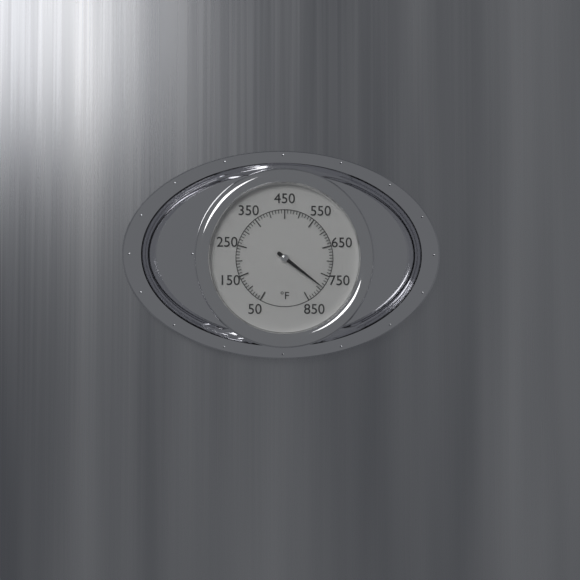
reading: 790 °F
